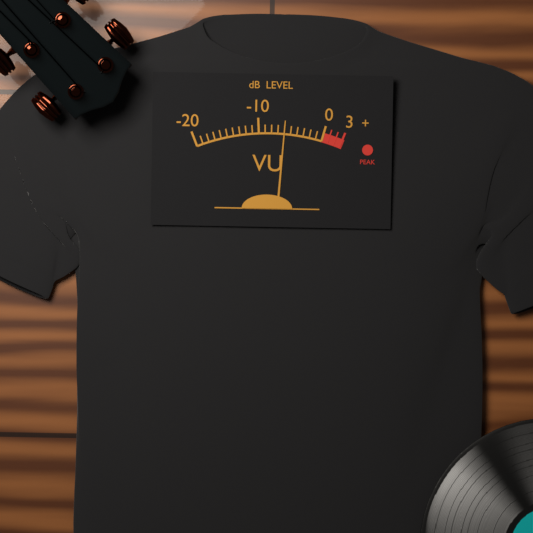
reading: -6 dB
